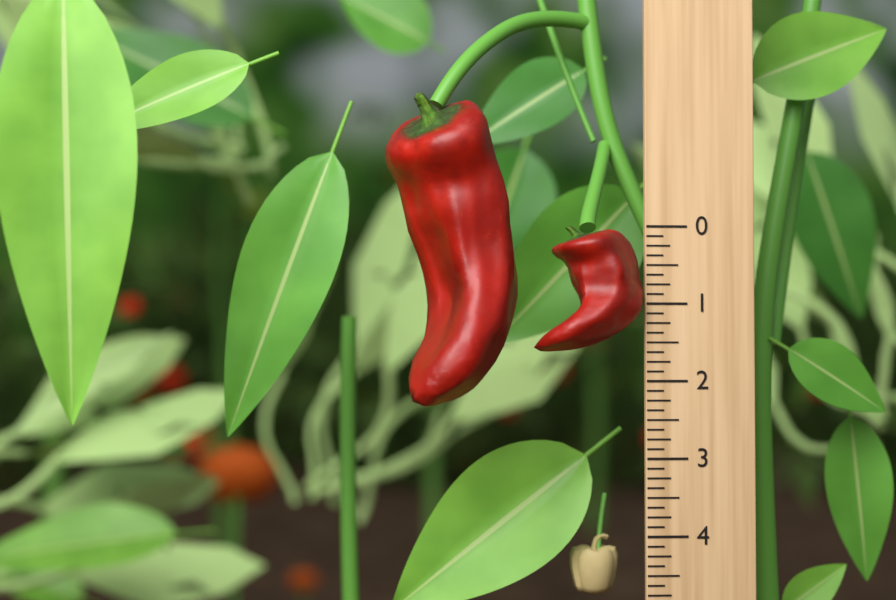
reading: 1.625 (no unit)
